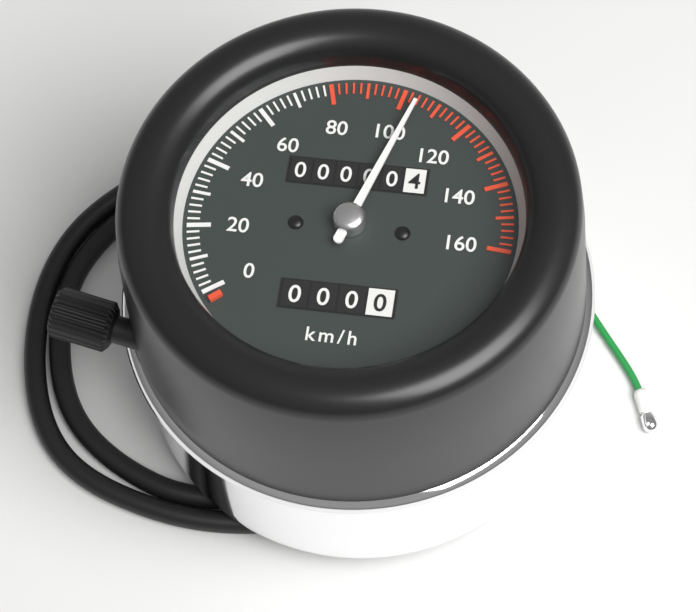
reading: 104 km/h
